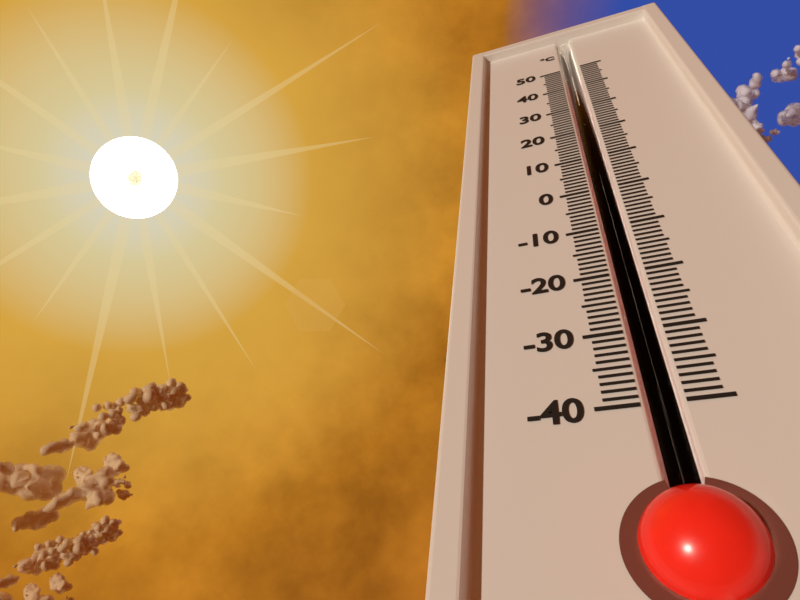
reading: 45 °C
